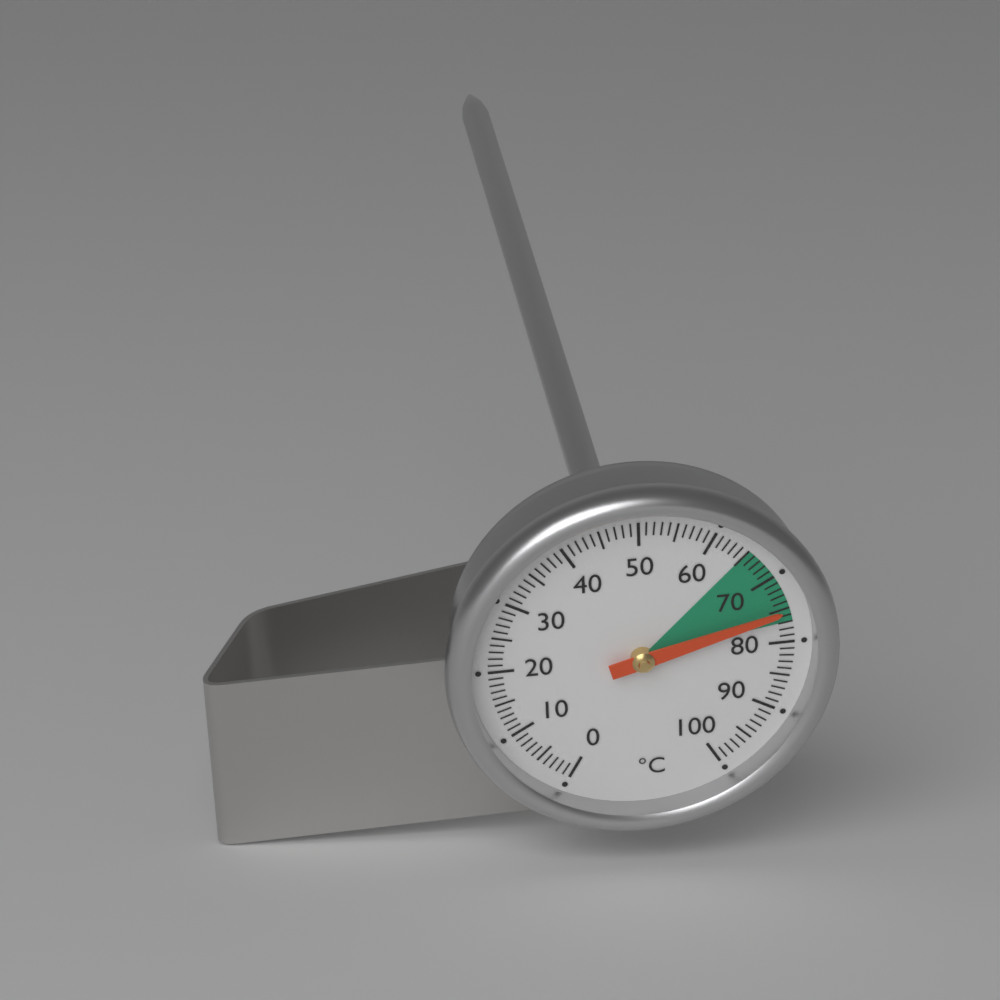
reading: 75 °C
